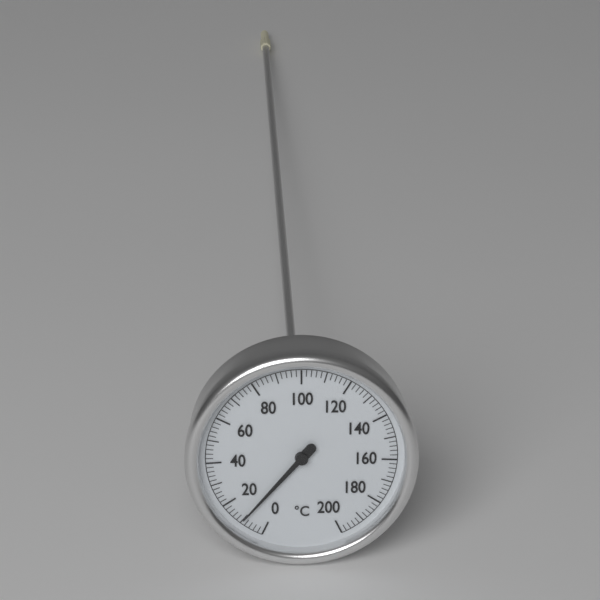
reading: 10 °C
